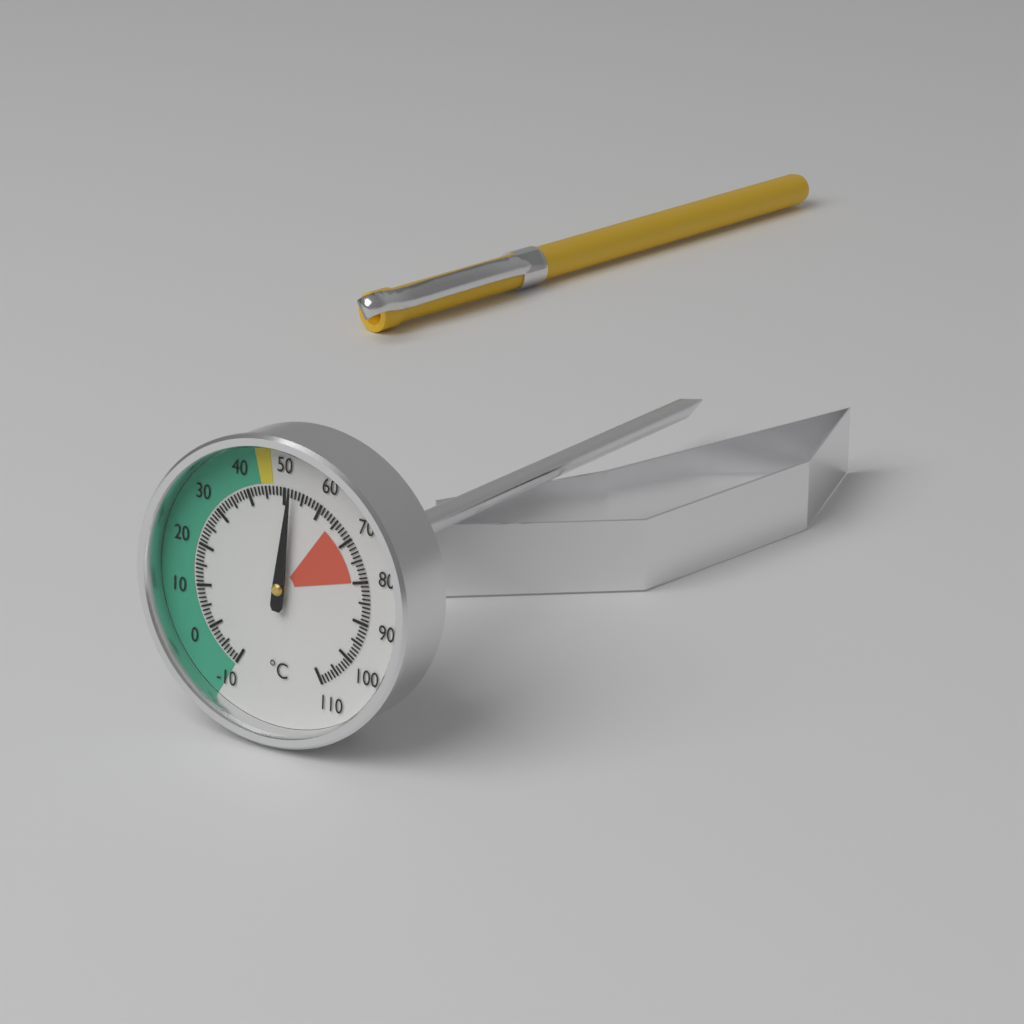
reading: 52 °C
